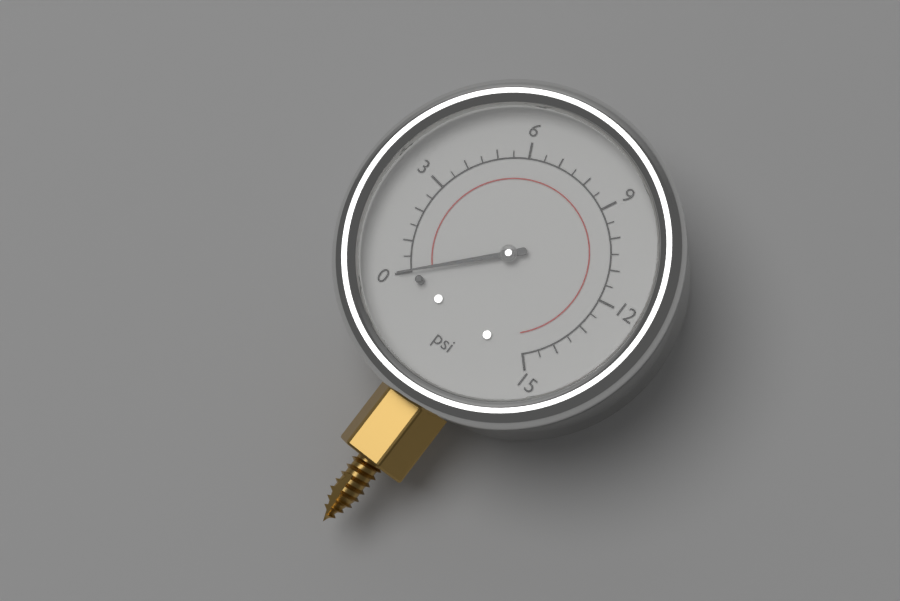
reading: 0.0 psi
